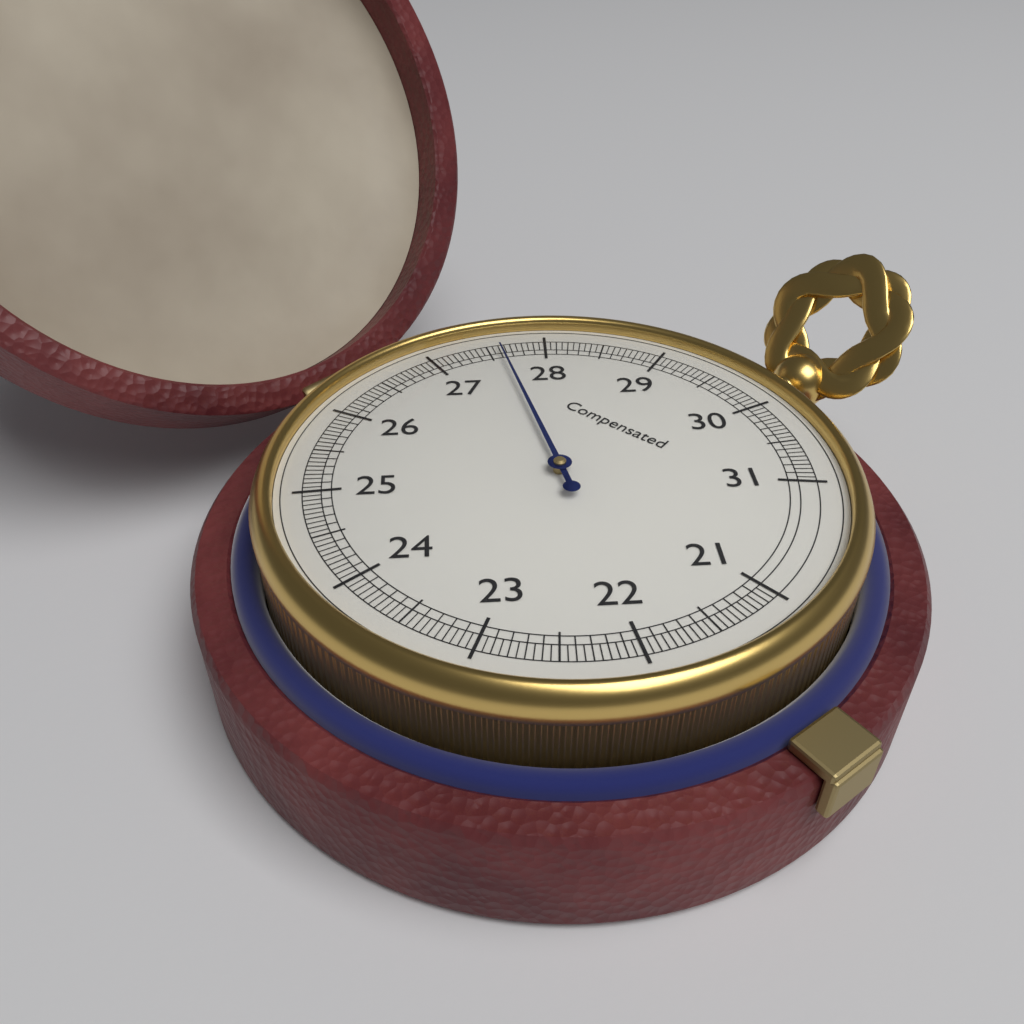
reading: 27.60 (no unit)
